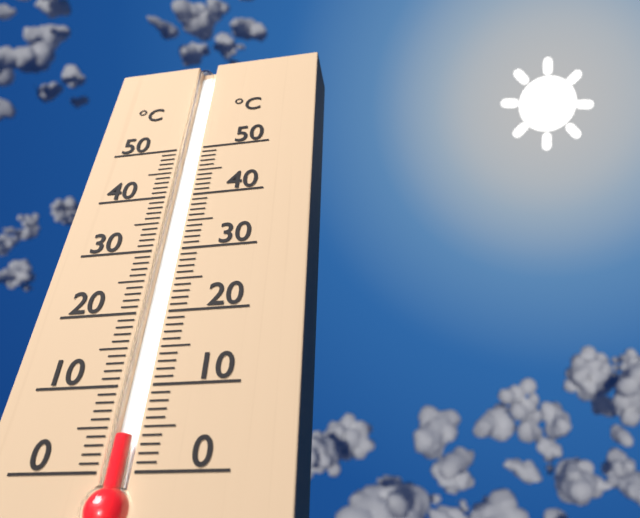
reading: 4 °C
